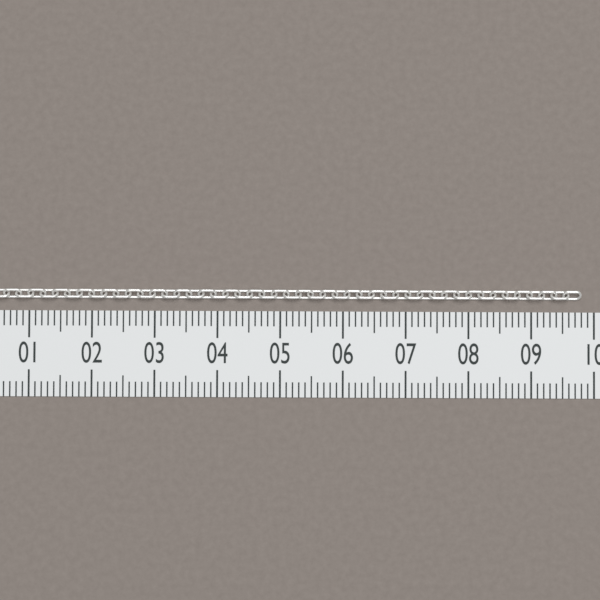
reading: 9.8 (no unit)
